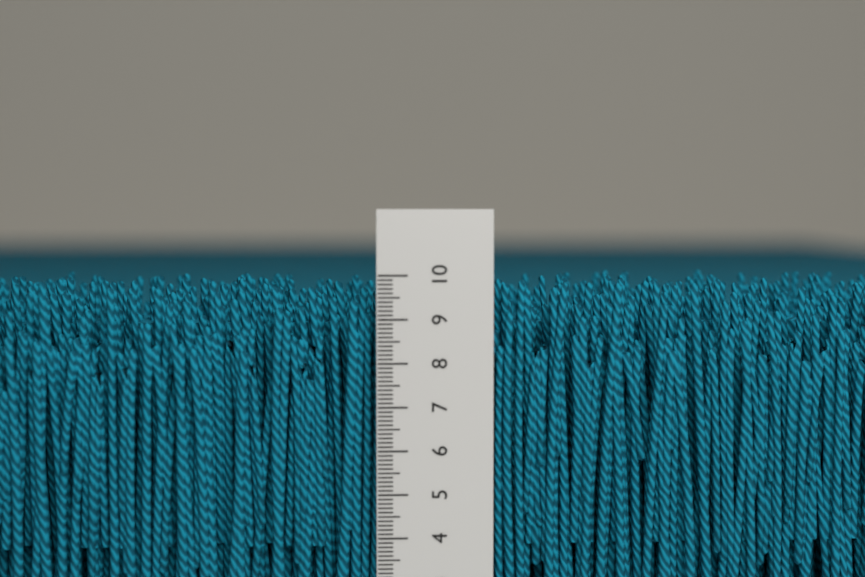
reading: 9.9 cm
